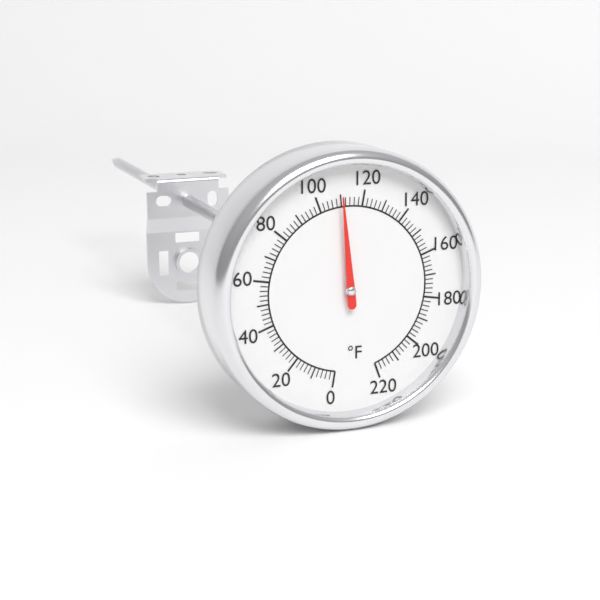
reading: 110 °F
